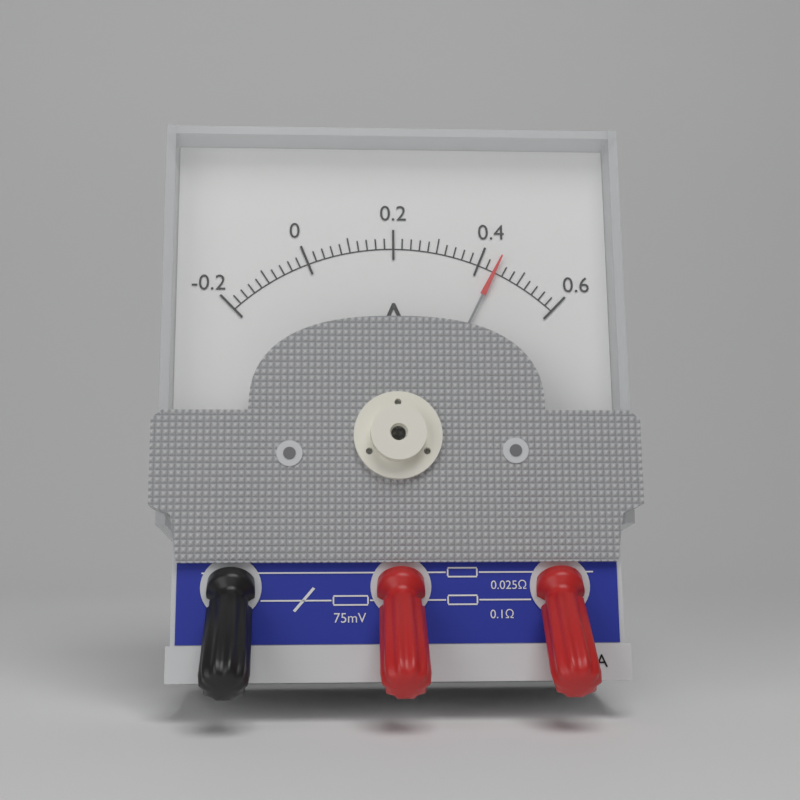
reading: 0.44 A
